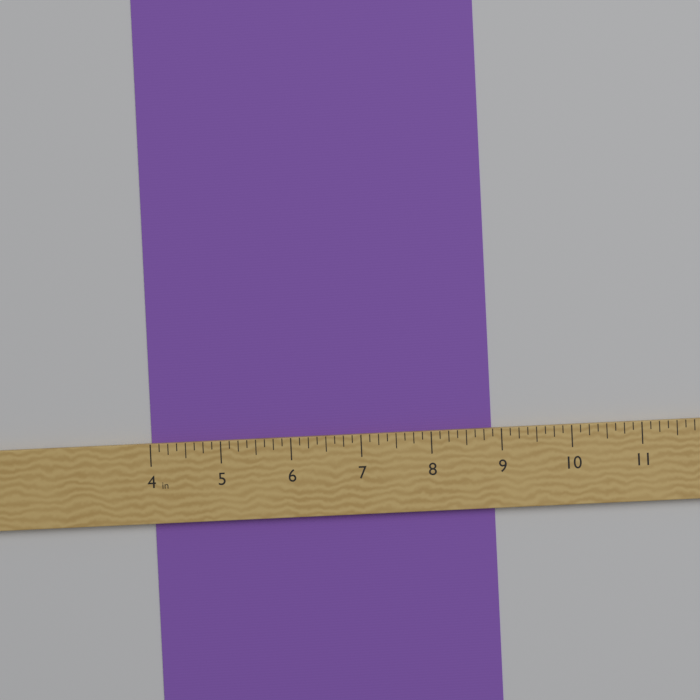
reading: 8.875 in
